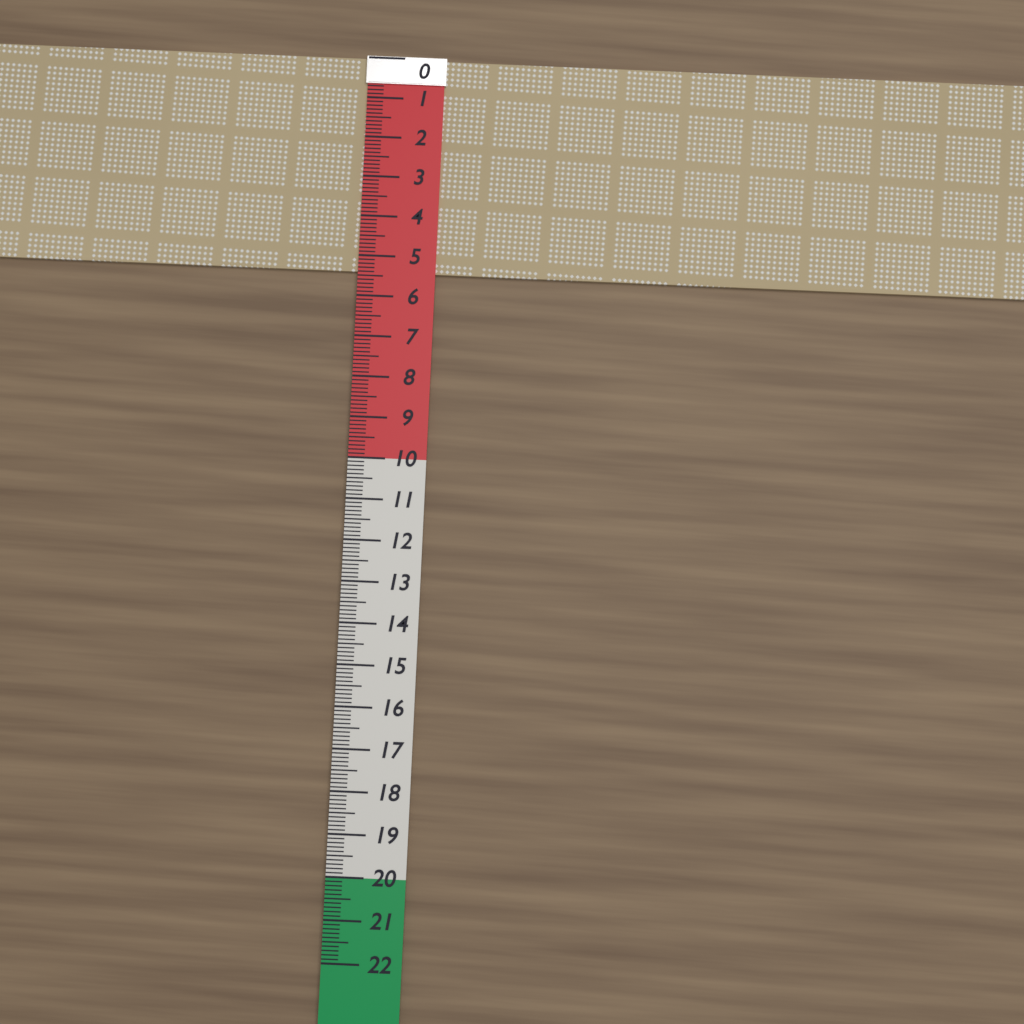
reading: 5.4 (no unit)
